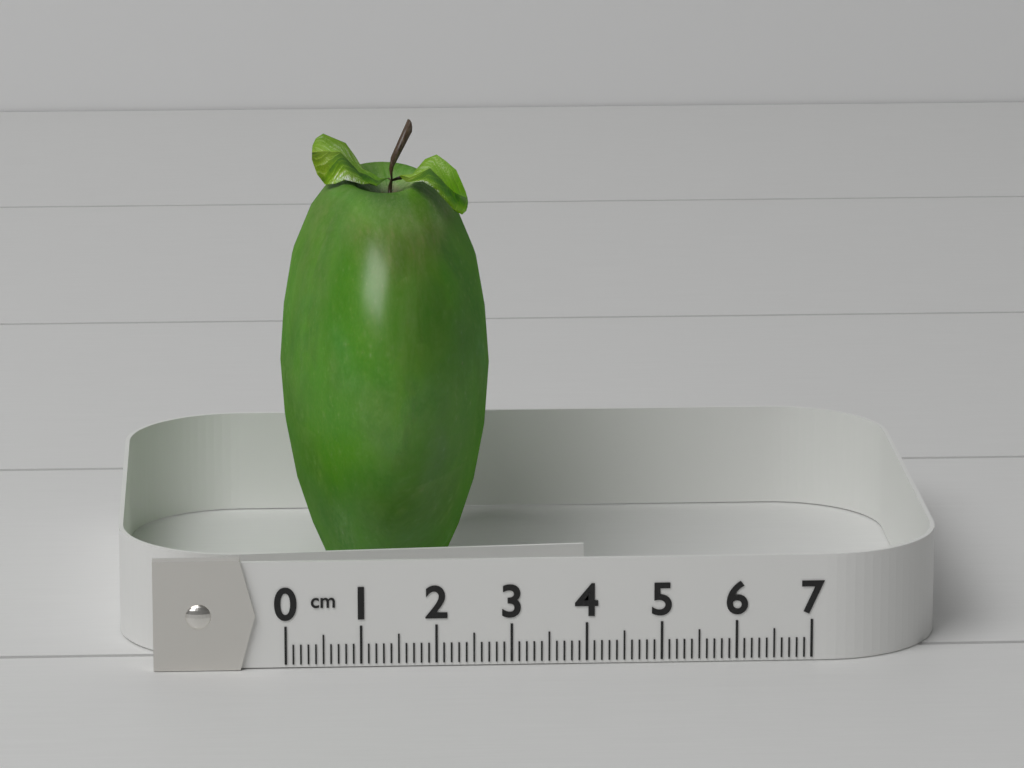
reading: 2.9 cm
